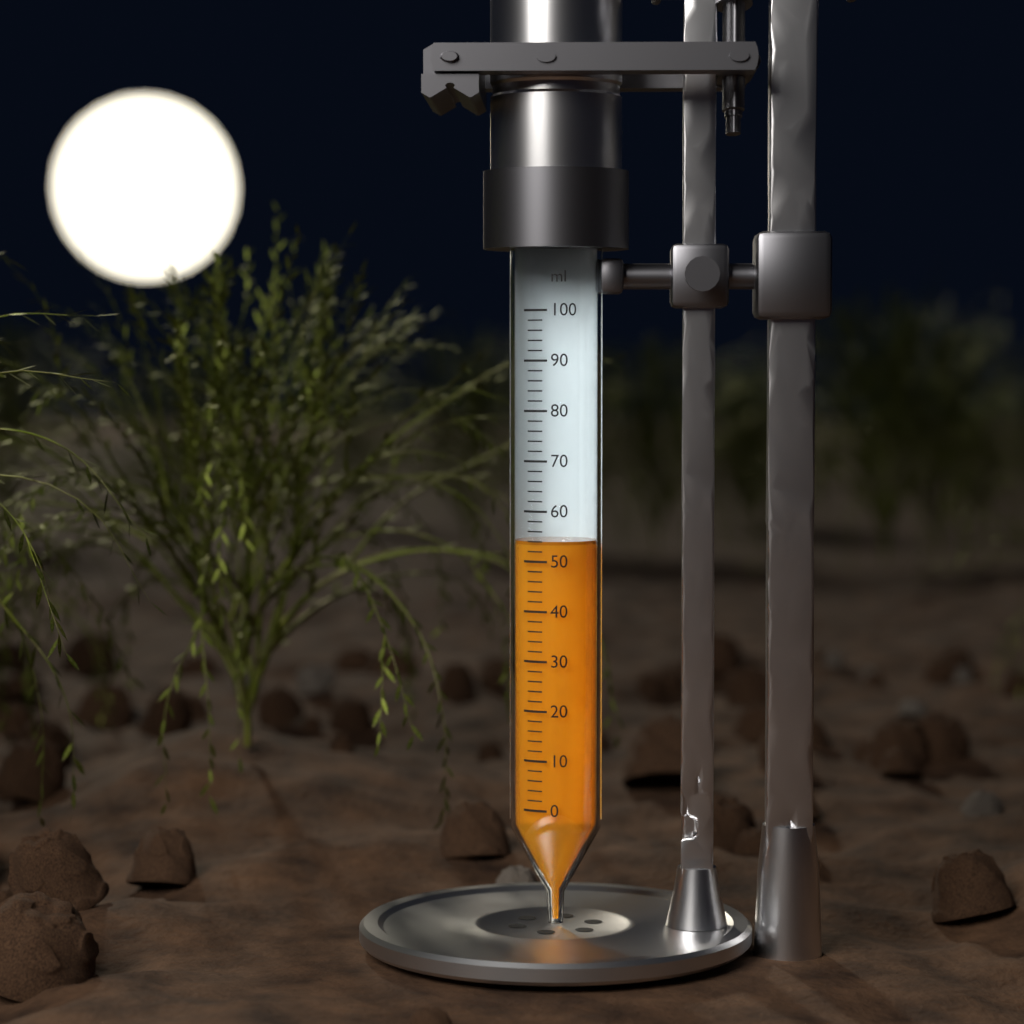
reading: 54 ml
